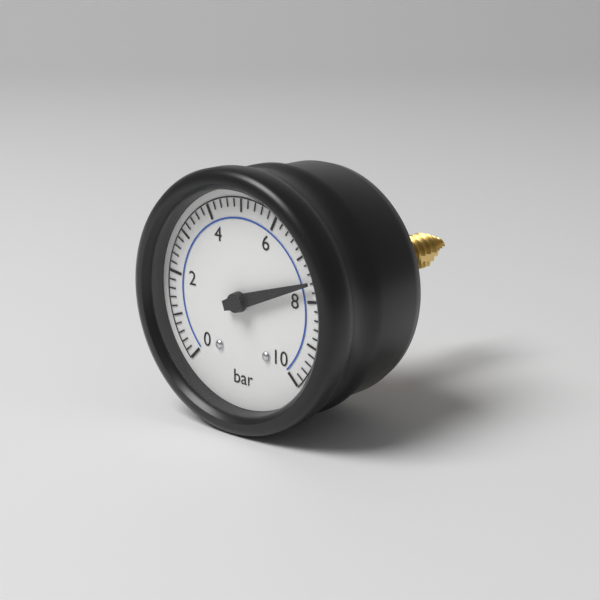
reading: 7.6 bar
